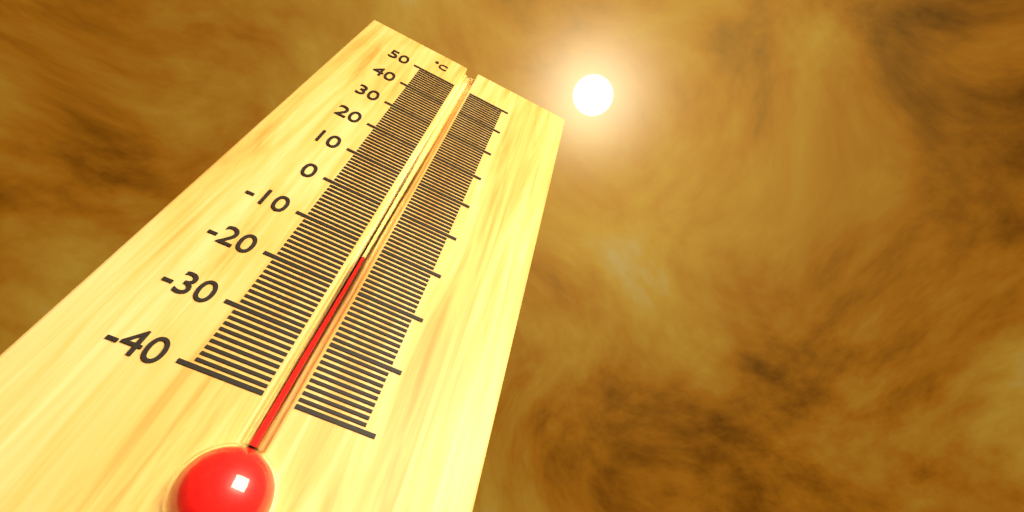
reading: -13 °C
